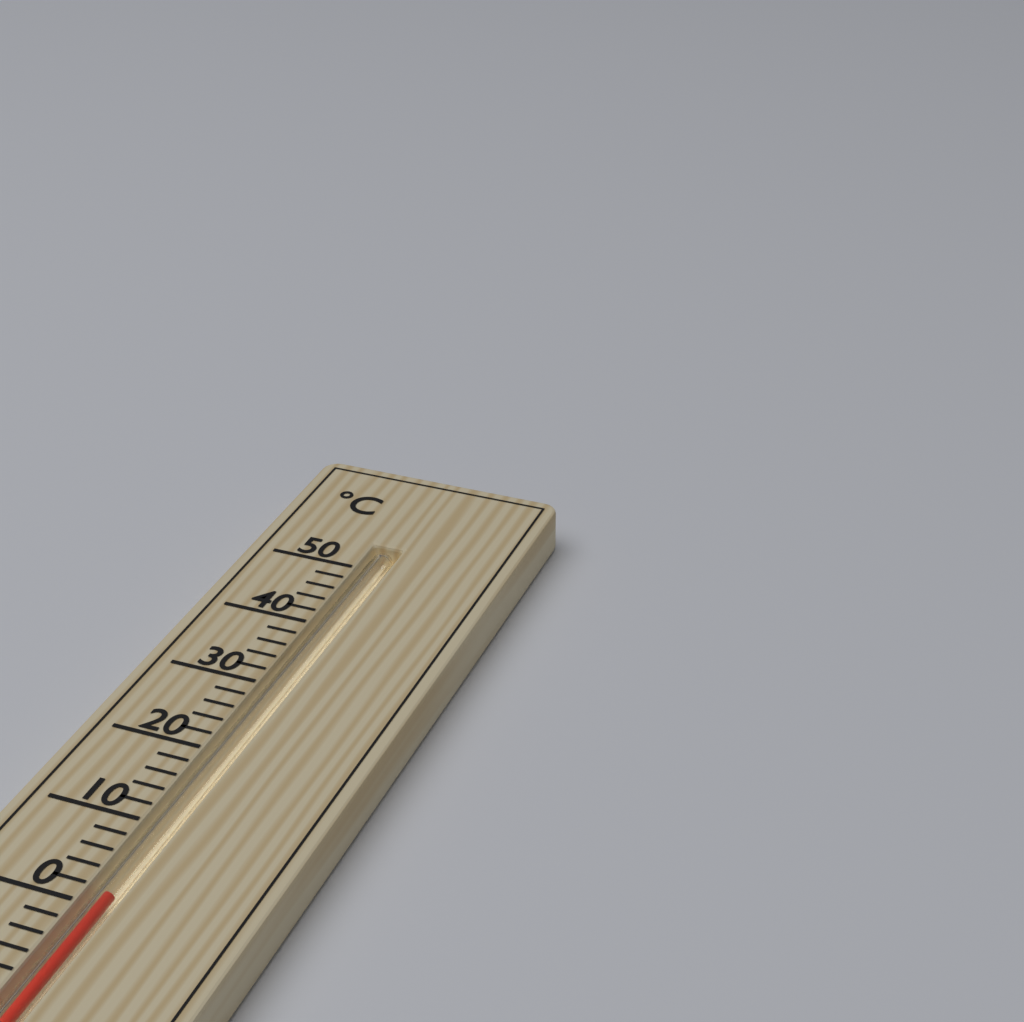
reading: 2 °C
